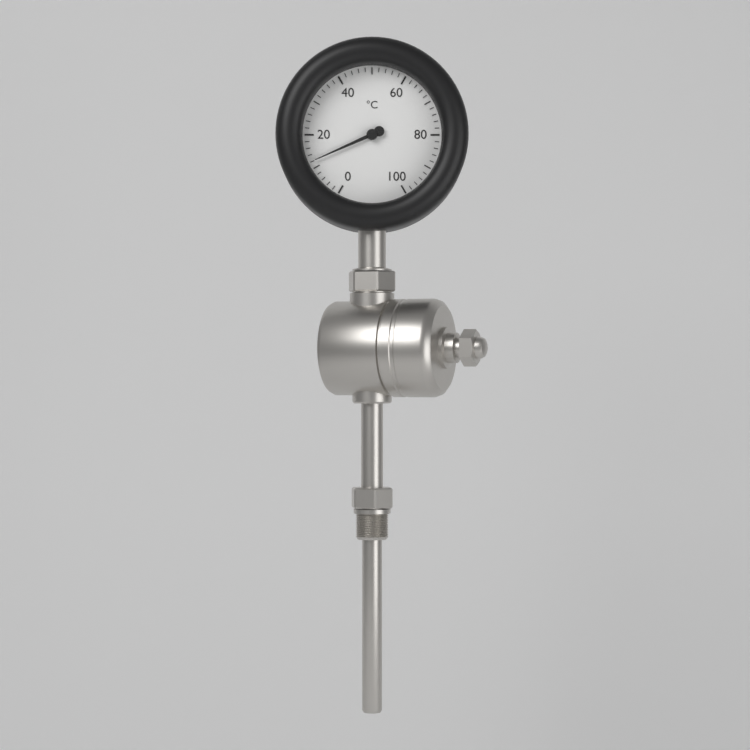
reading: 12 °C
